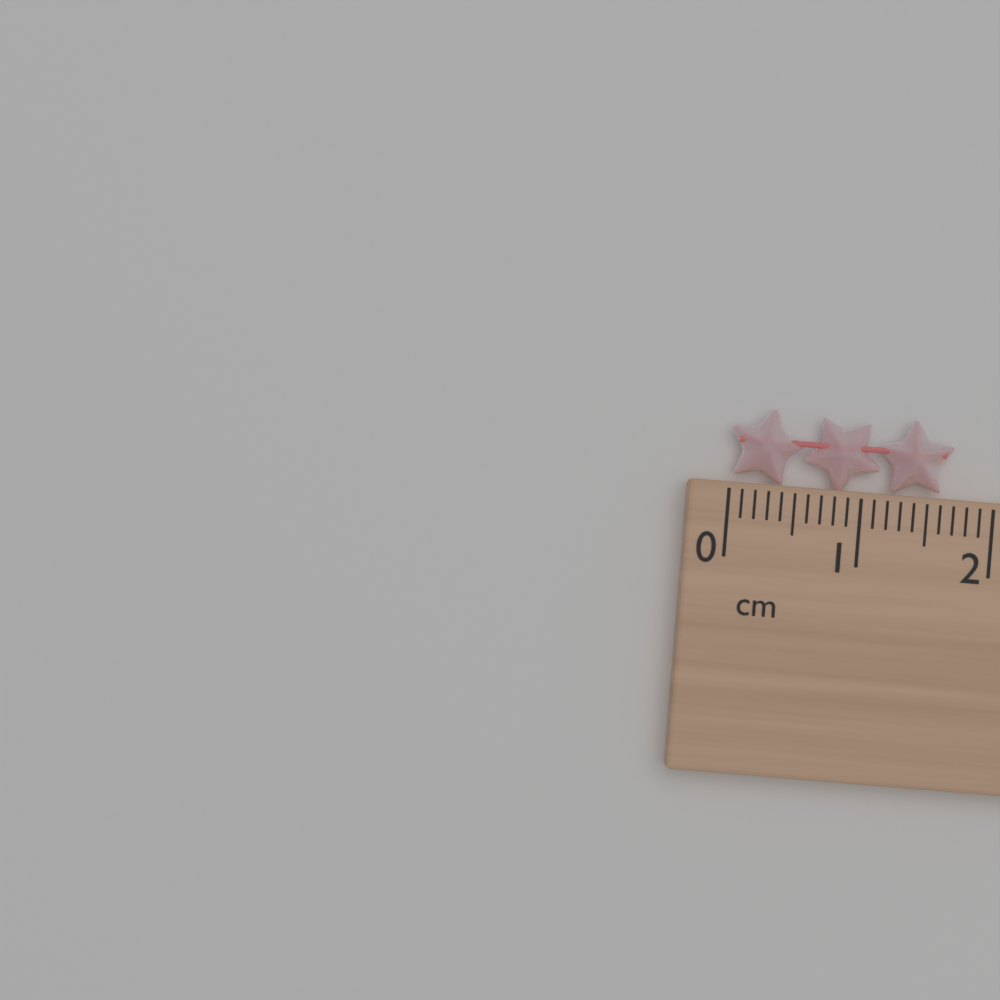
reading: 1.7 cm
